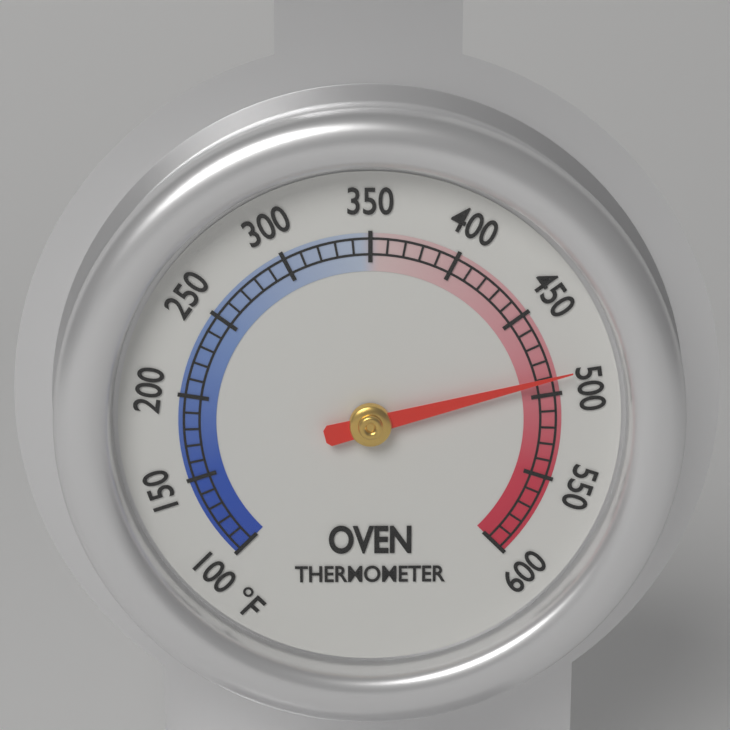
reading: 490 °F
